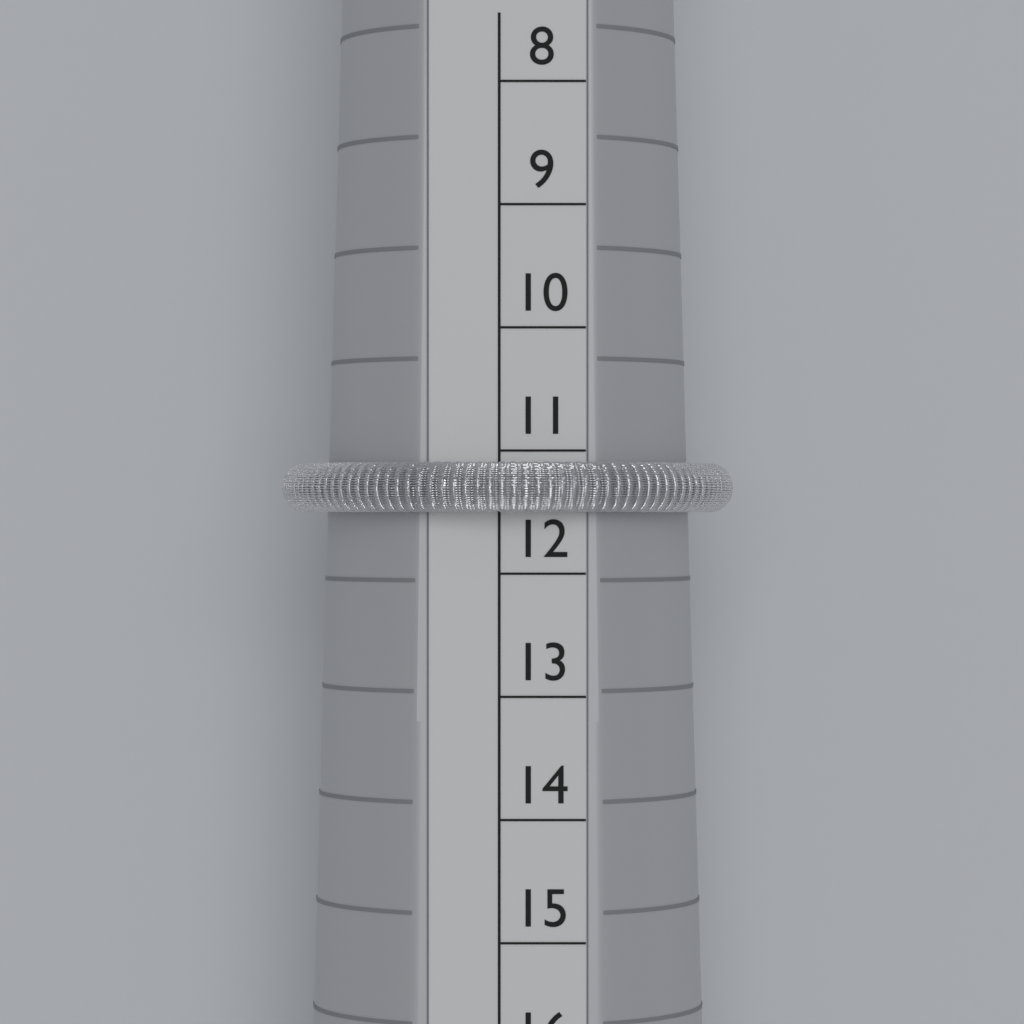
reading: 11.5 (no unit)
